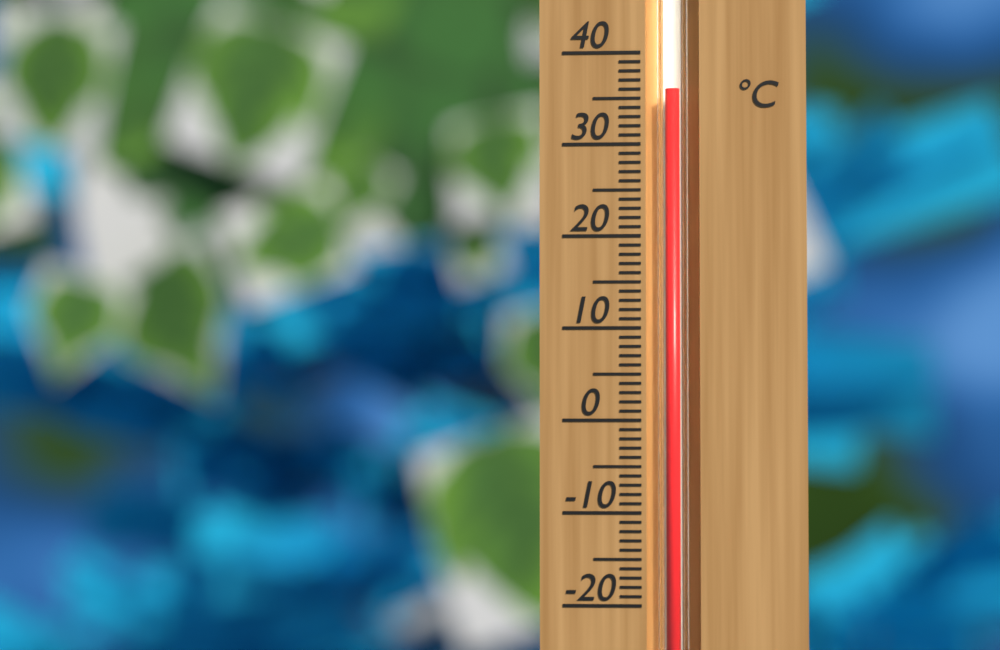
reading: 36 °C
